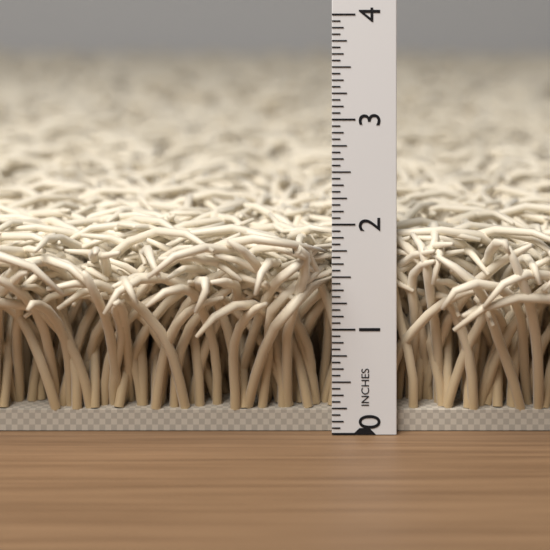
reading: 2.0000 in
